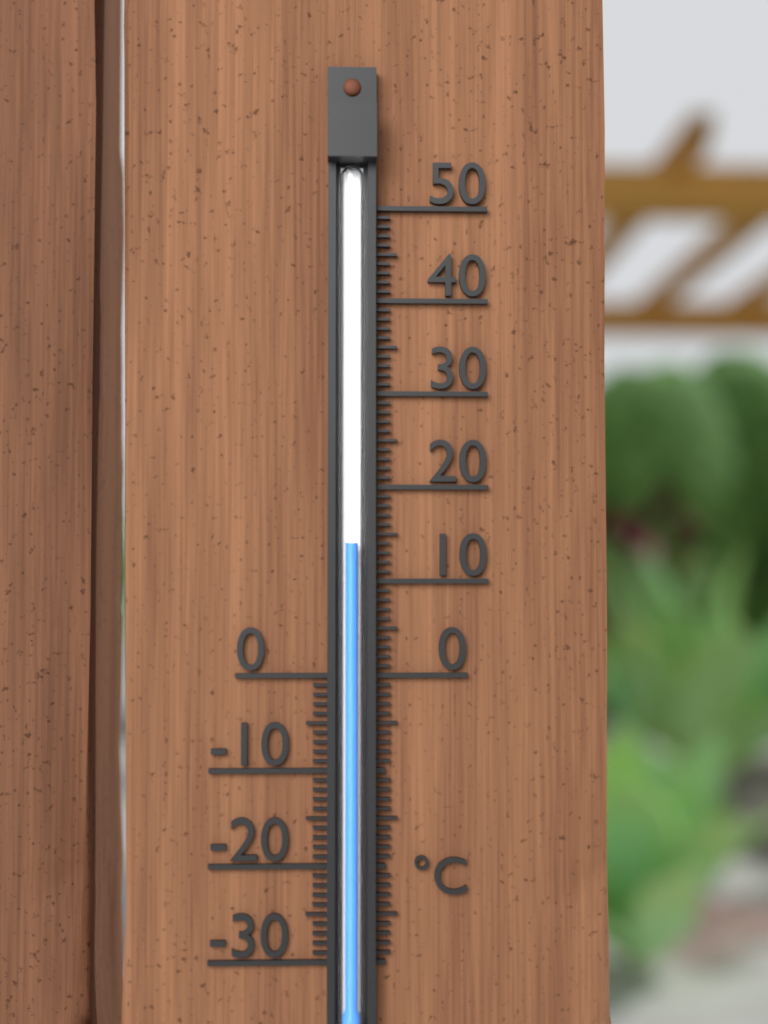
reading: 14 °C
